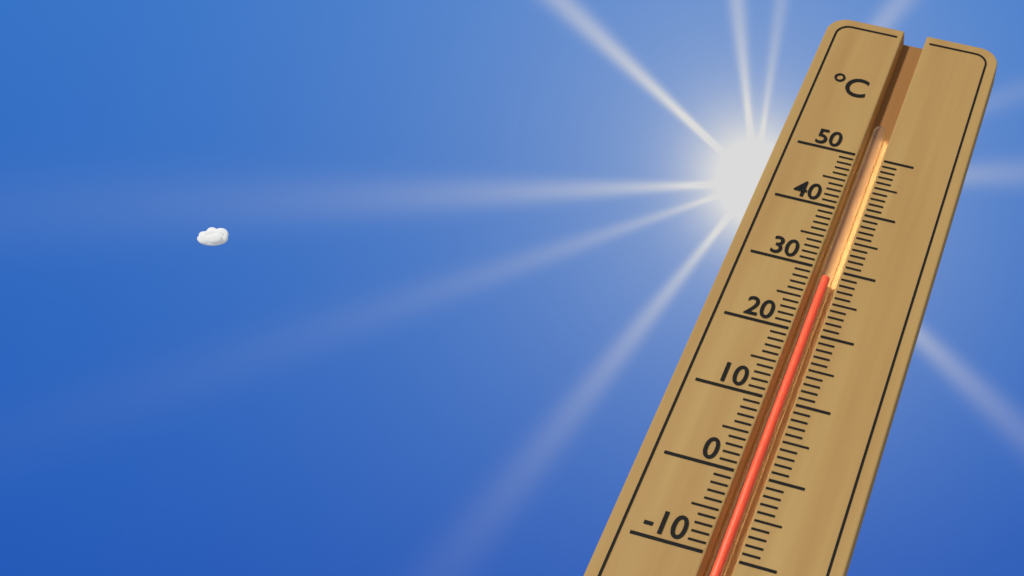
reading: 29 °C
